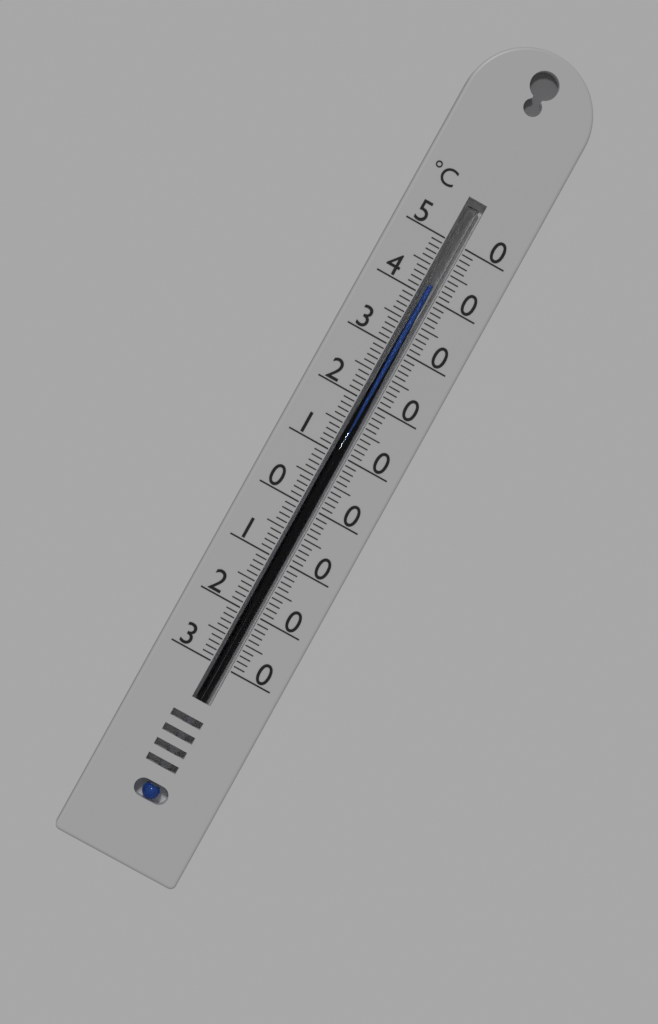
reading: 42 °C
